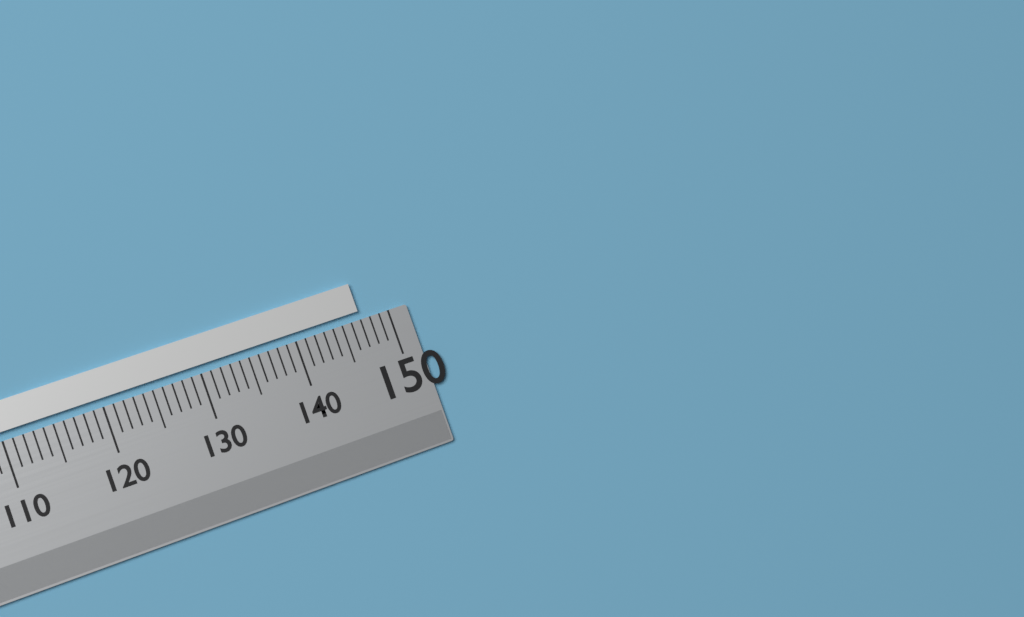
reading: 147 (no unit)
